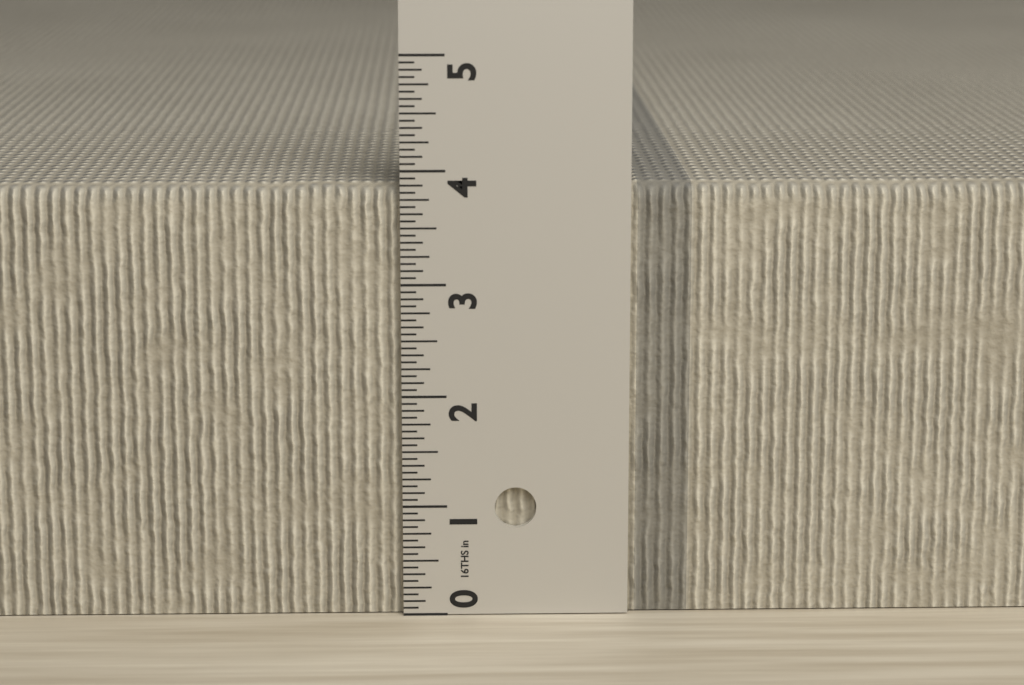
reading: 3.8750 in
